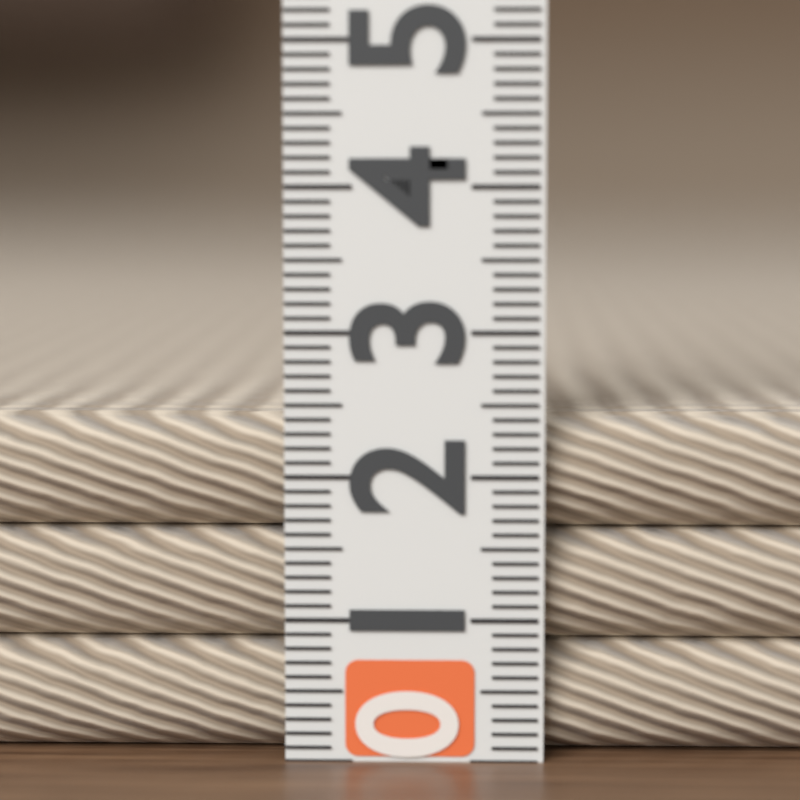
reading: 2.4 (no unit)
